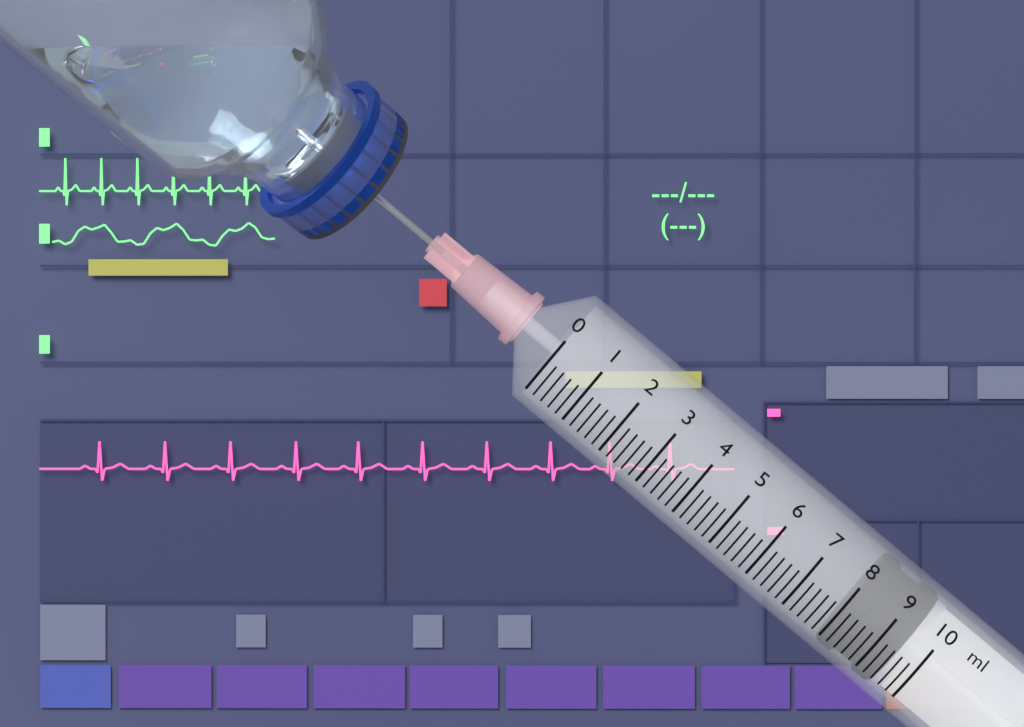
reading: 8.0 ml
